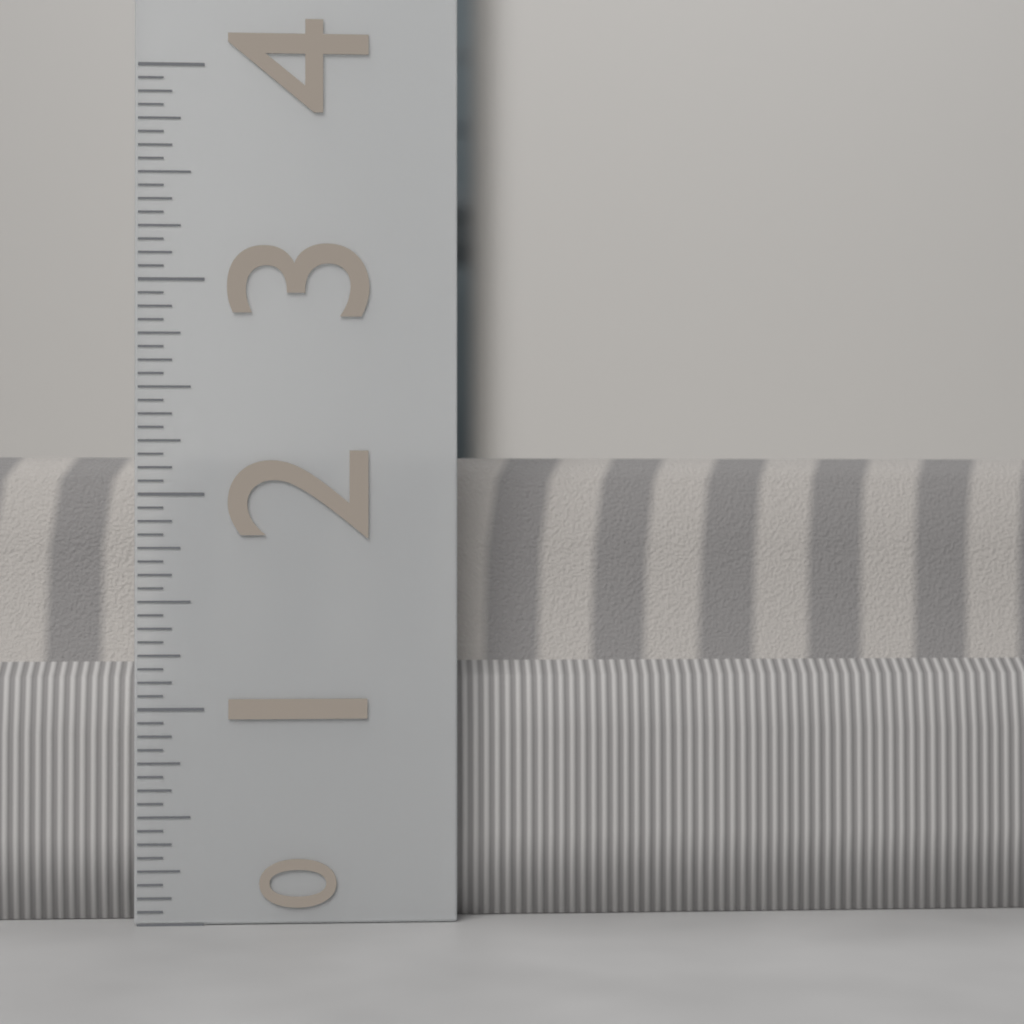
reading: 2.1875 (no unit)
